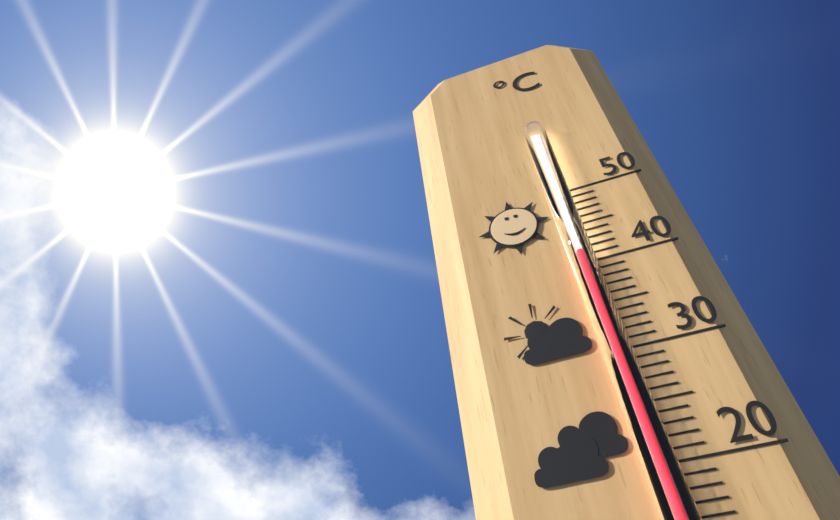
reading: 41 °C
